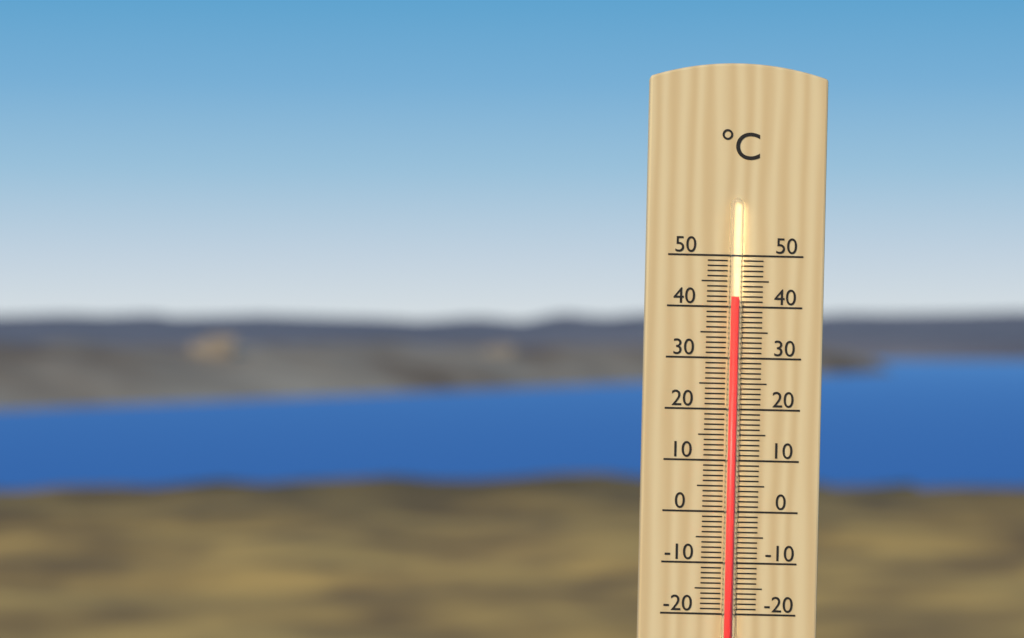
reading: 42 °C
